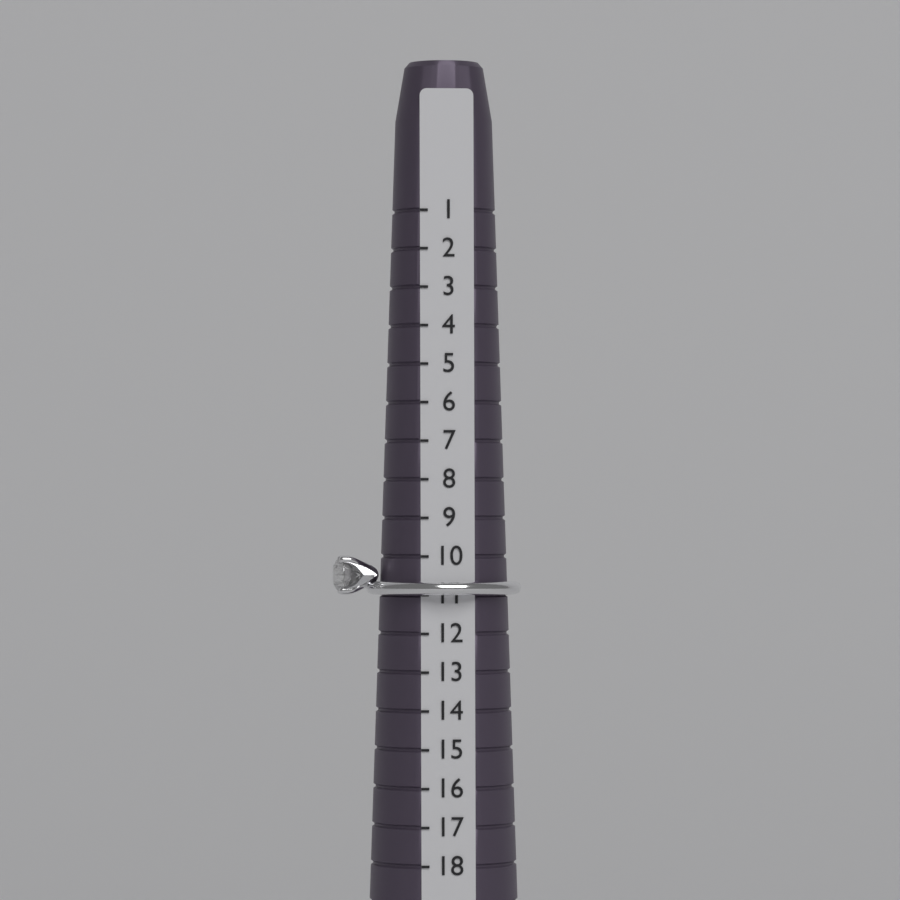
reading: 11 (no unit)
